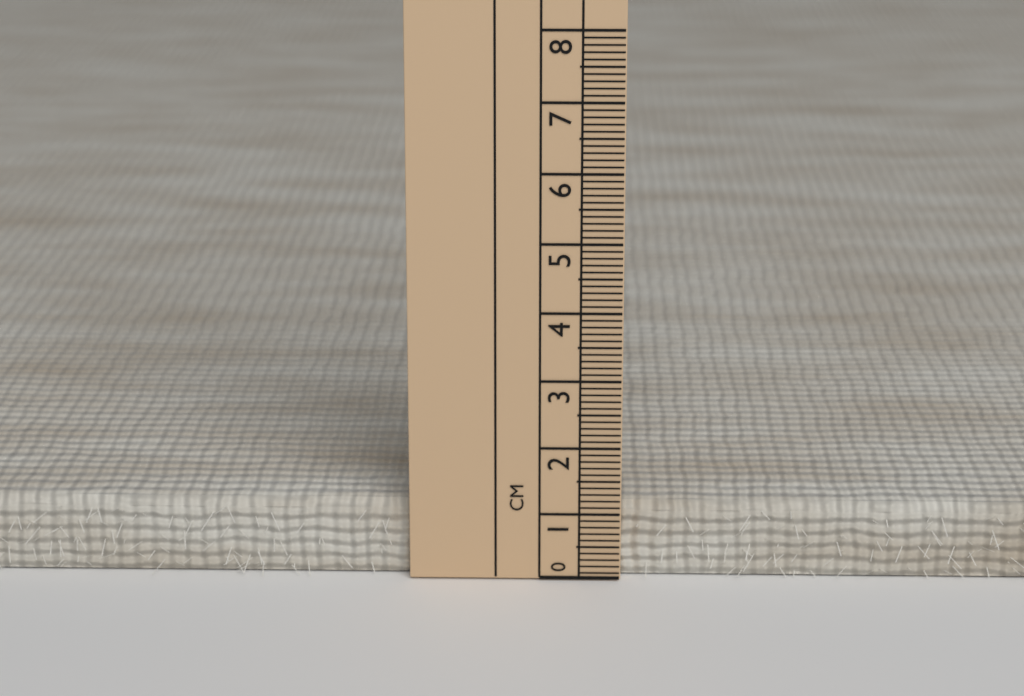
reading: 1.1 cm
